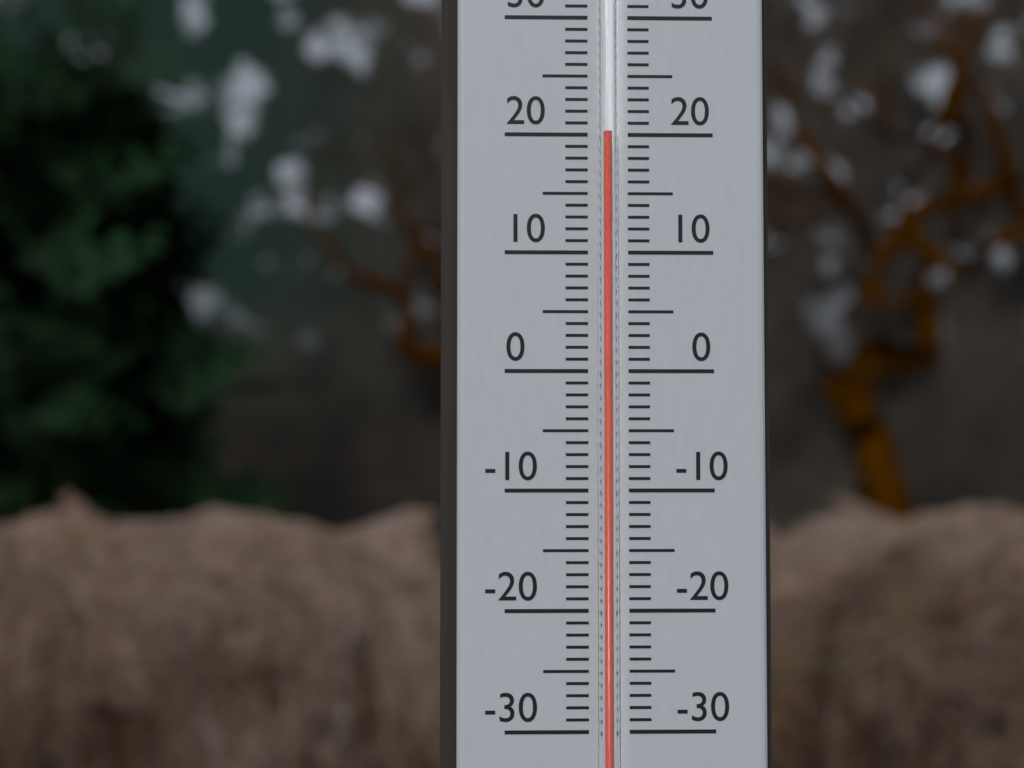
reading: 20 °C
